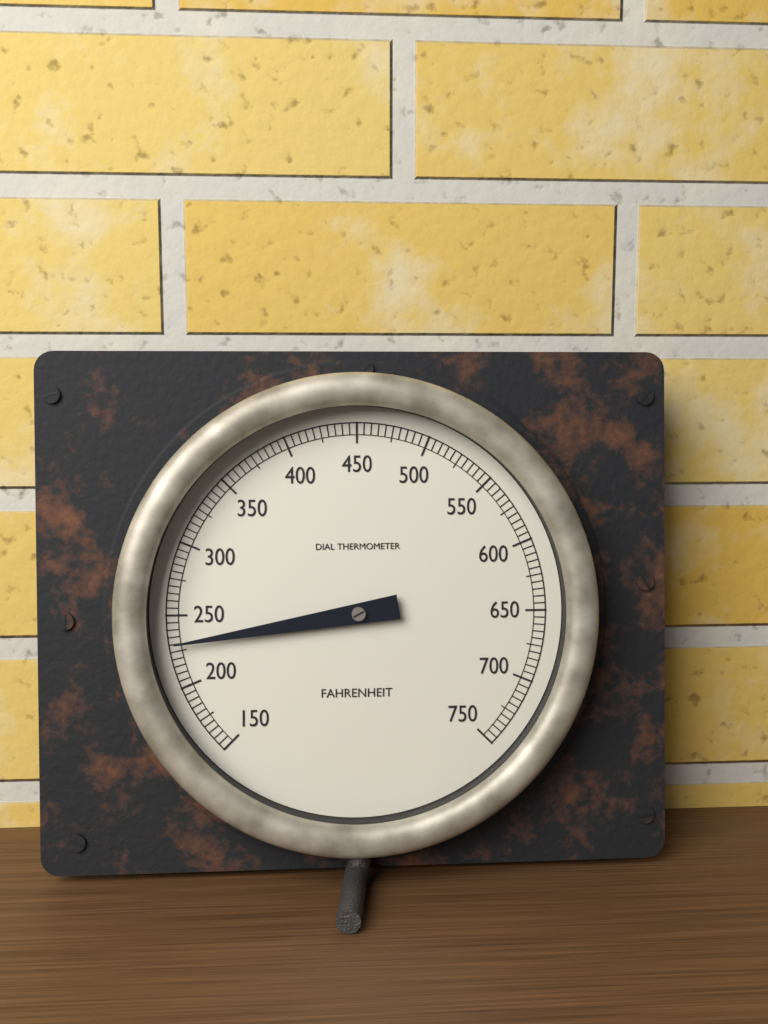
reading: 230 °F
